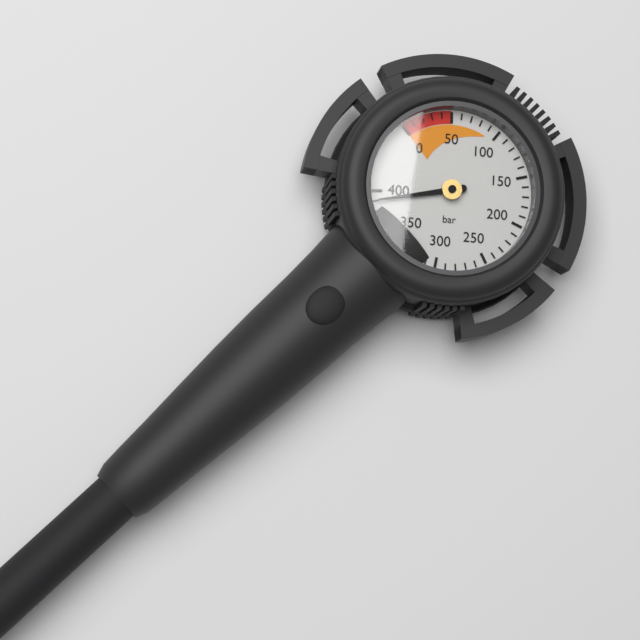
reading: 390 bar
